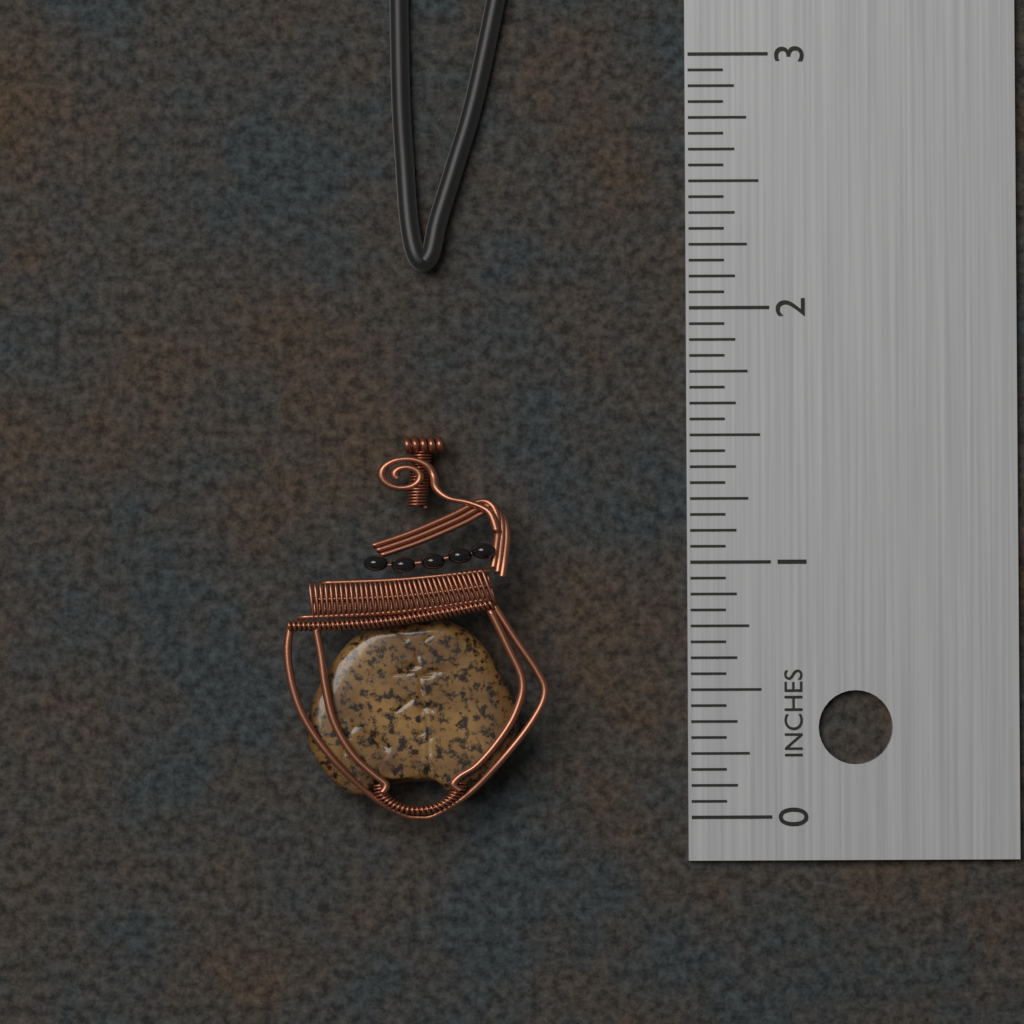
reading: 1.5000 in
